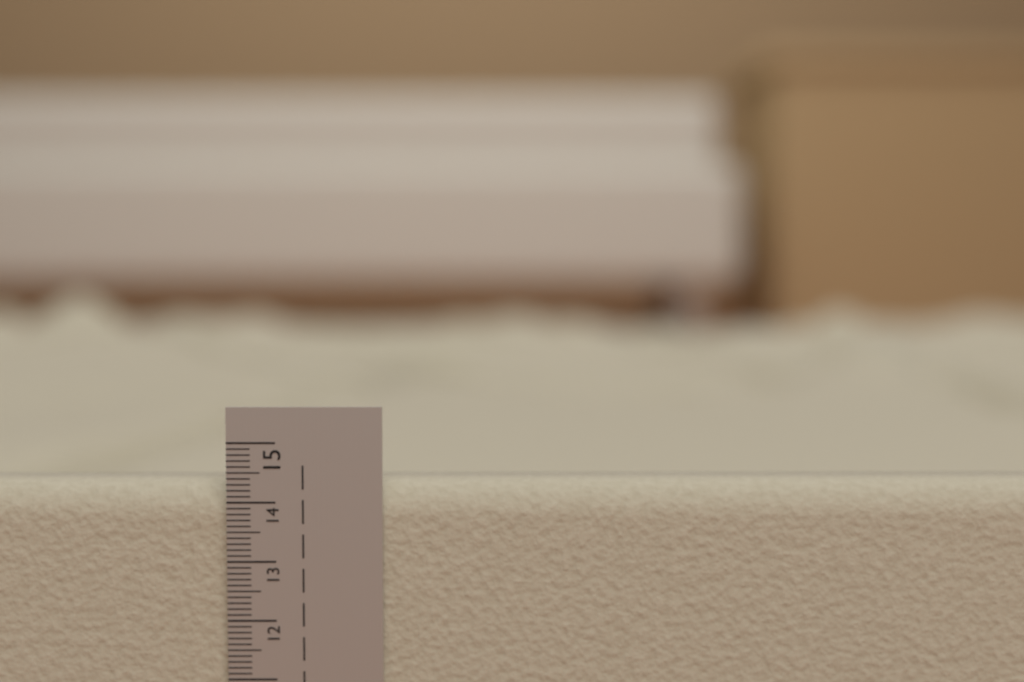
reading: 14.3 cm
